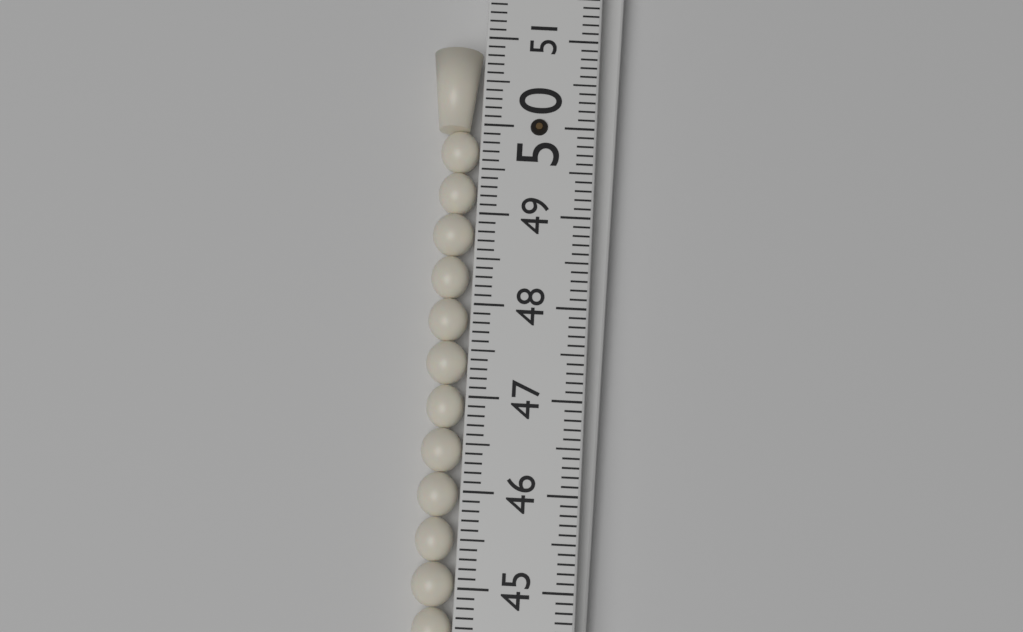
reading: 50.9 (no unit)
